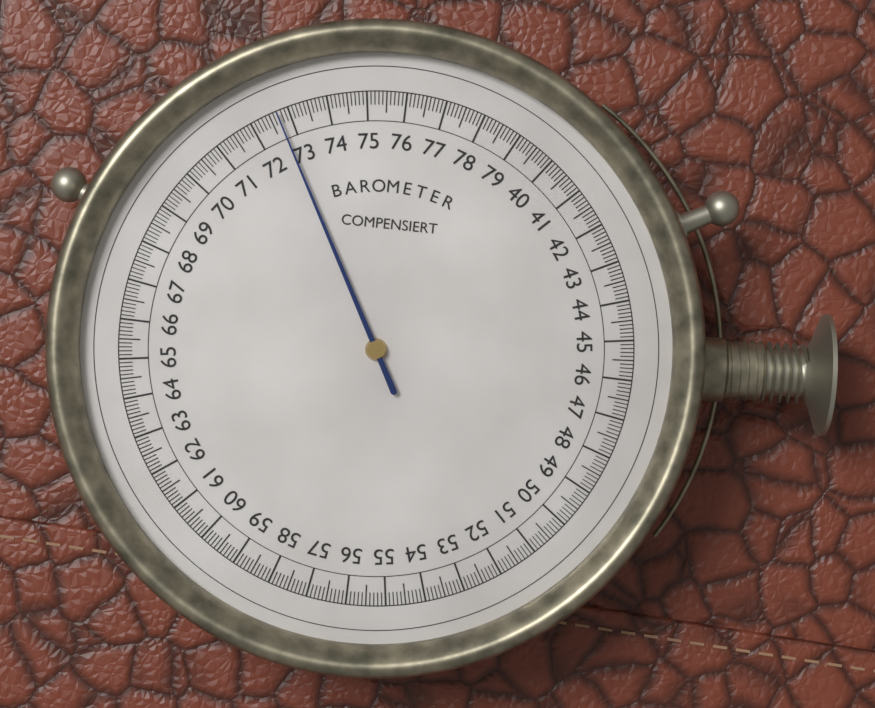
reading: 72.7 (no unit)
